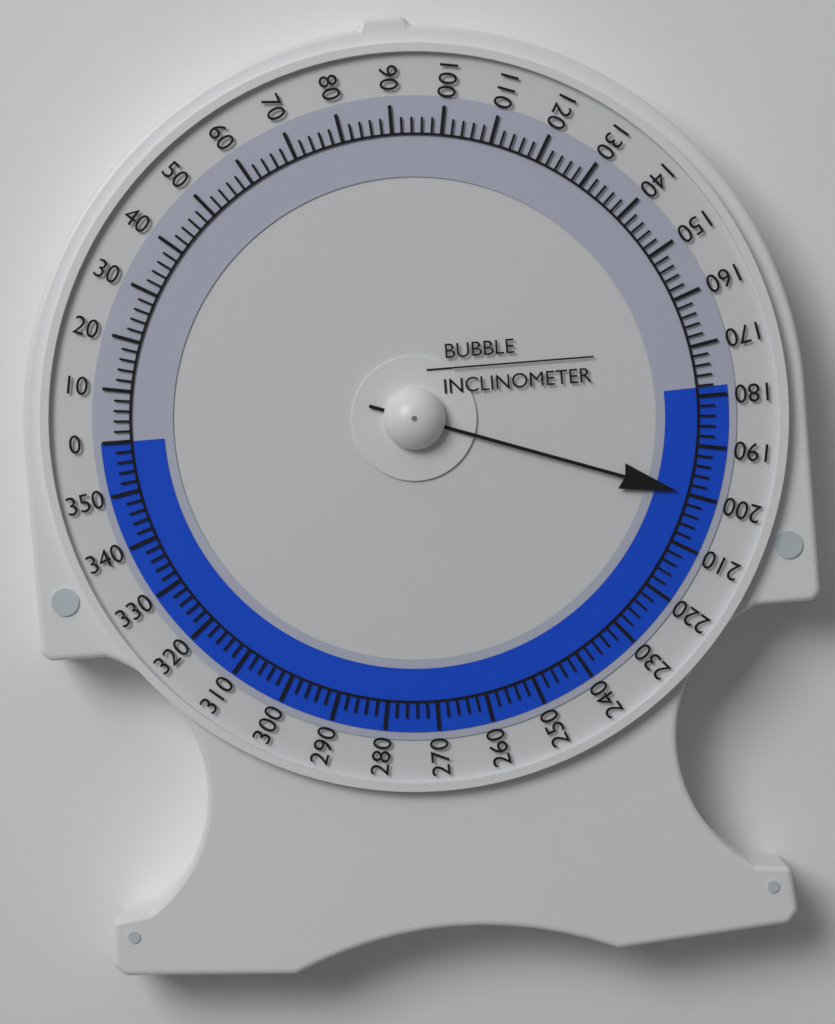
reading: 200 (no unit)
